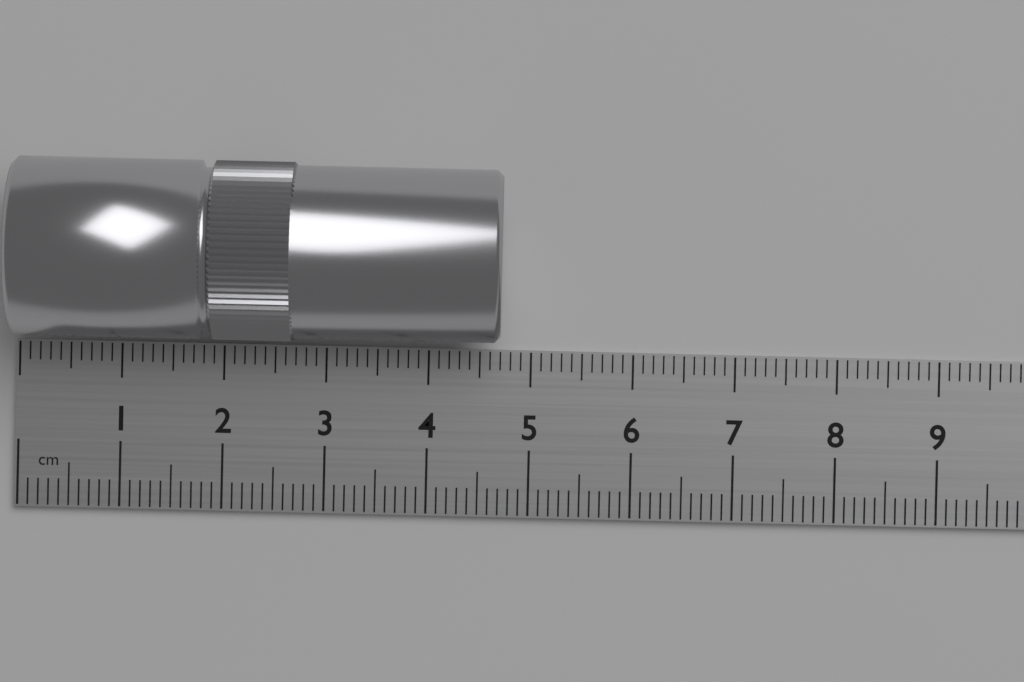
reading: 4.7 cm
